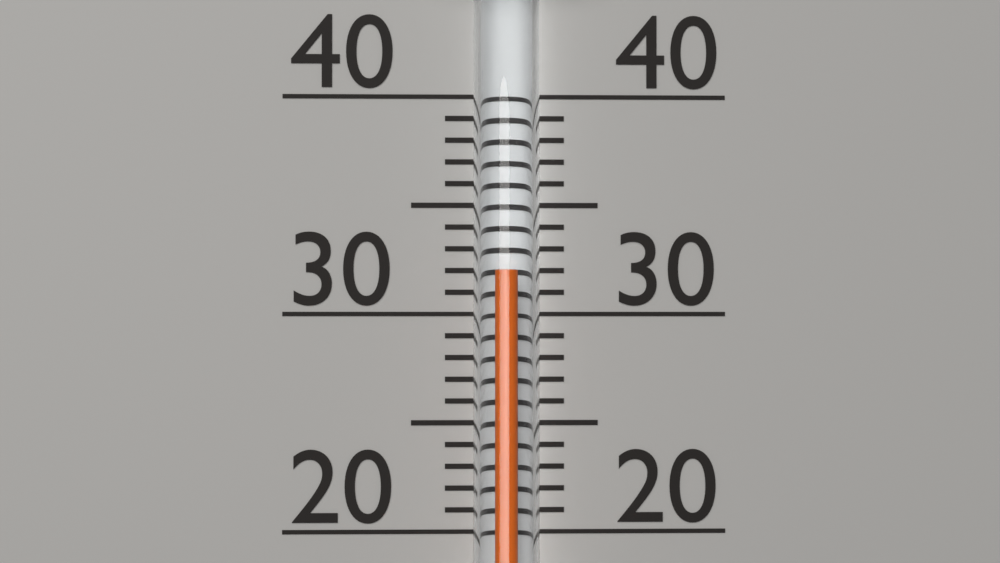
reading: 32 (no unit)
